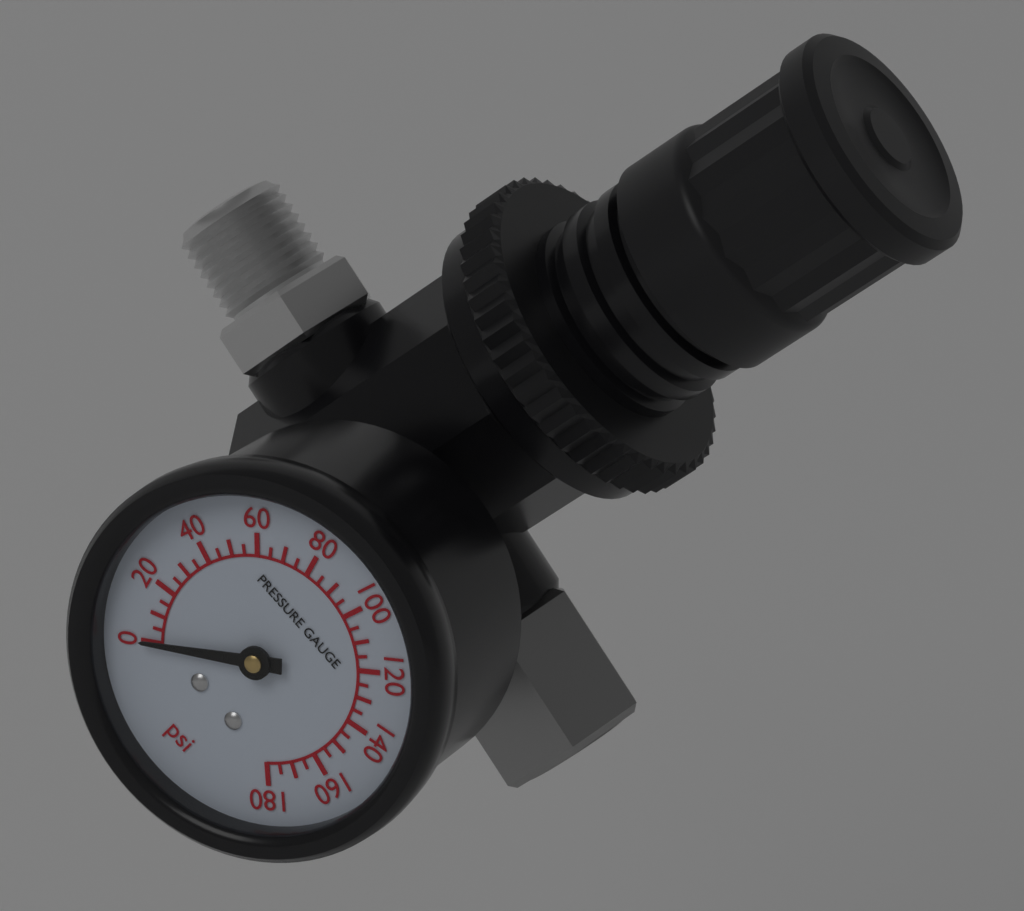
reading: 0 psi
